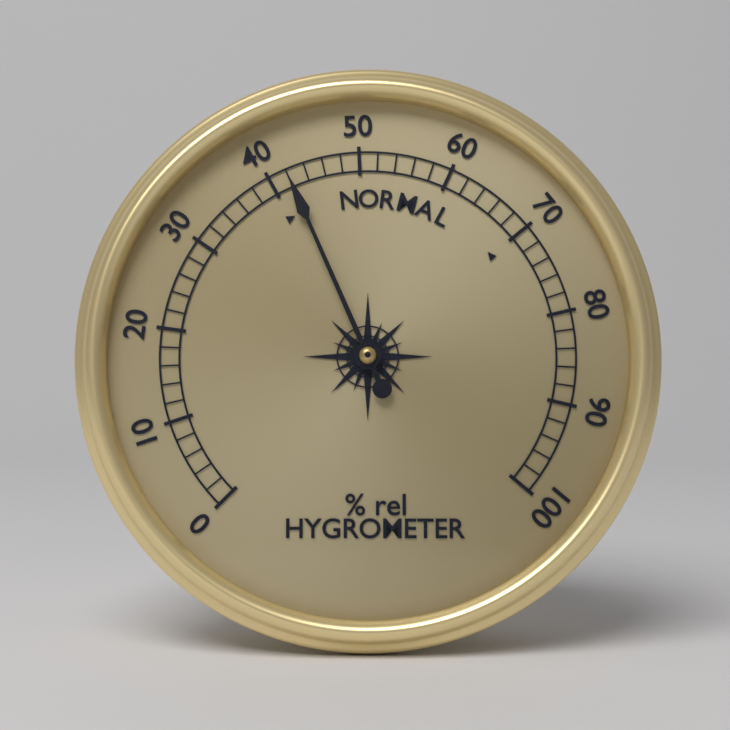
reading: 42 % rel
